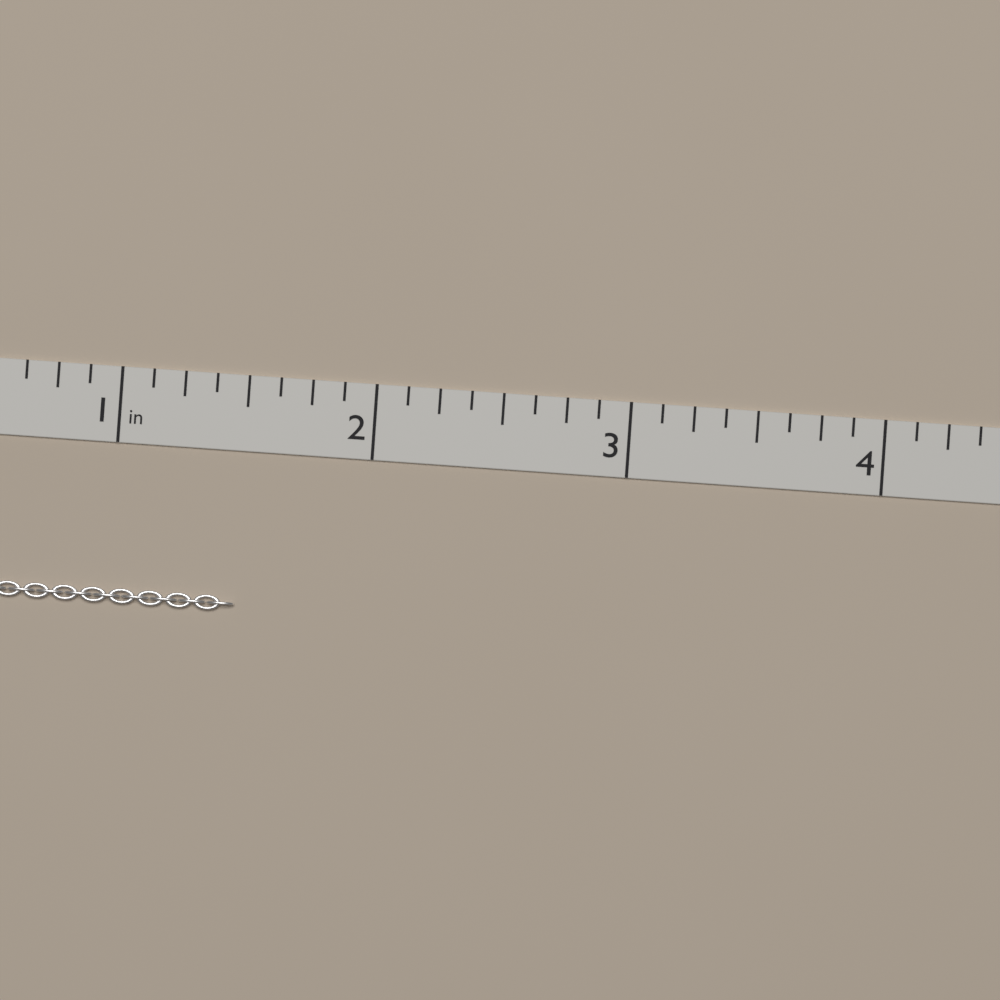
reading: 1.500 in
